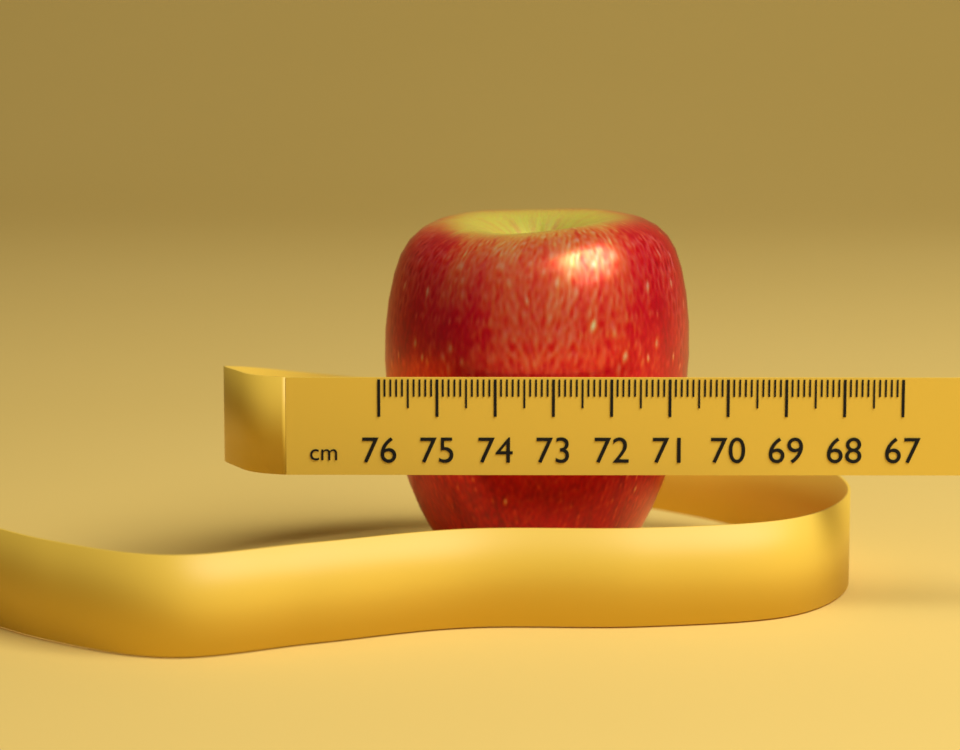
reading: 70.5 cm
